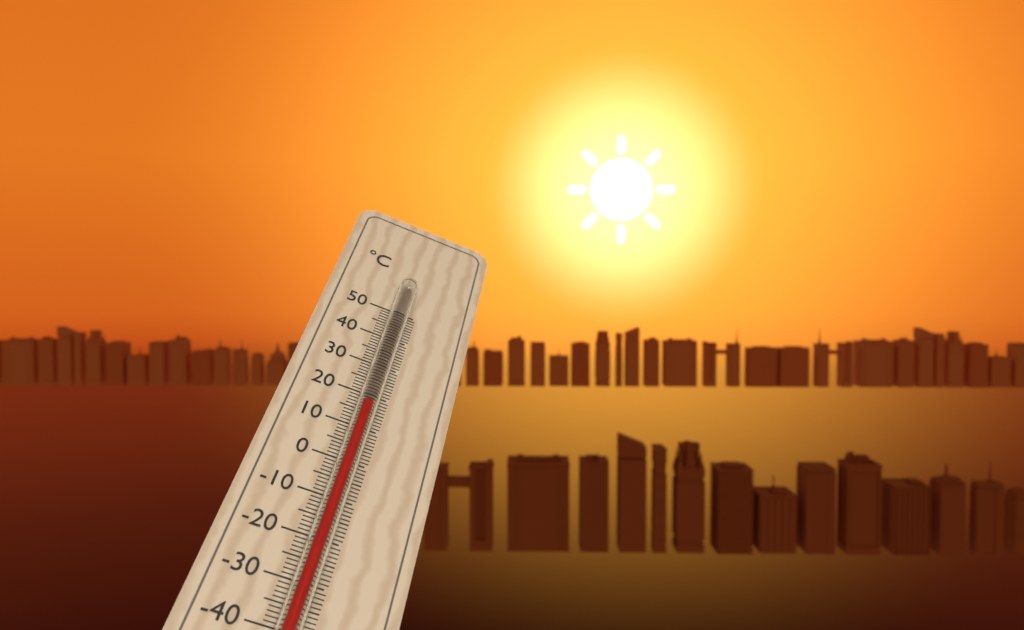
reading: 15 °C
